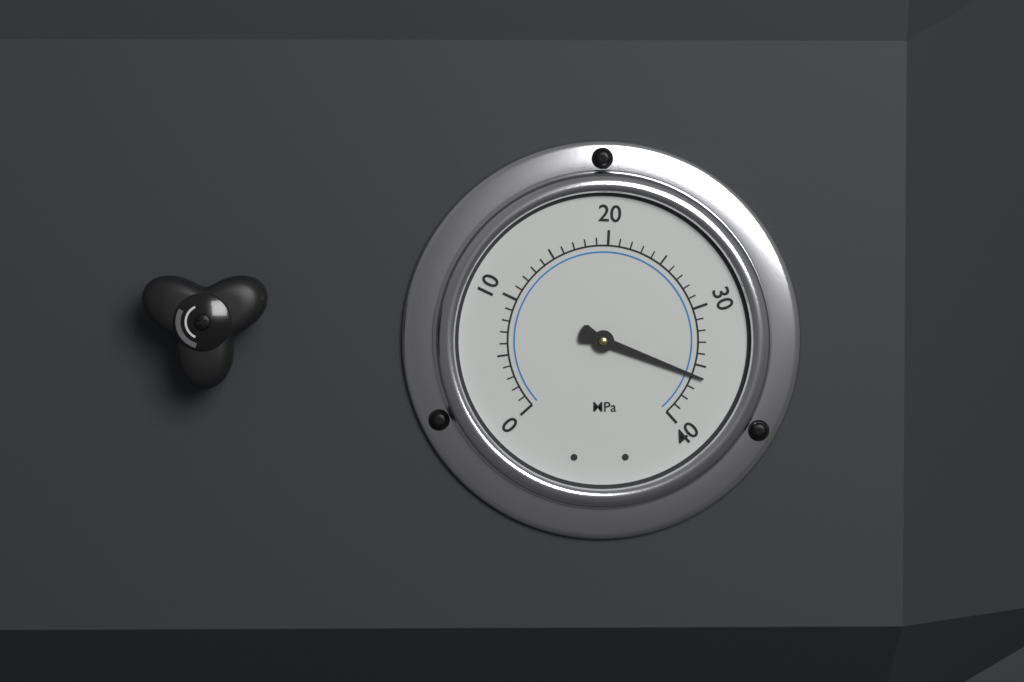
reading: 36 MPa
